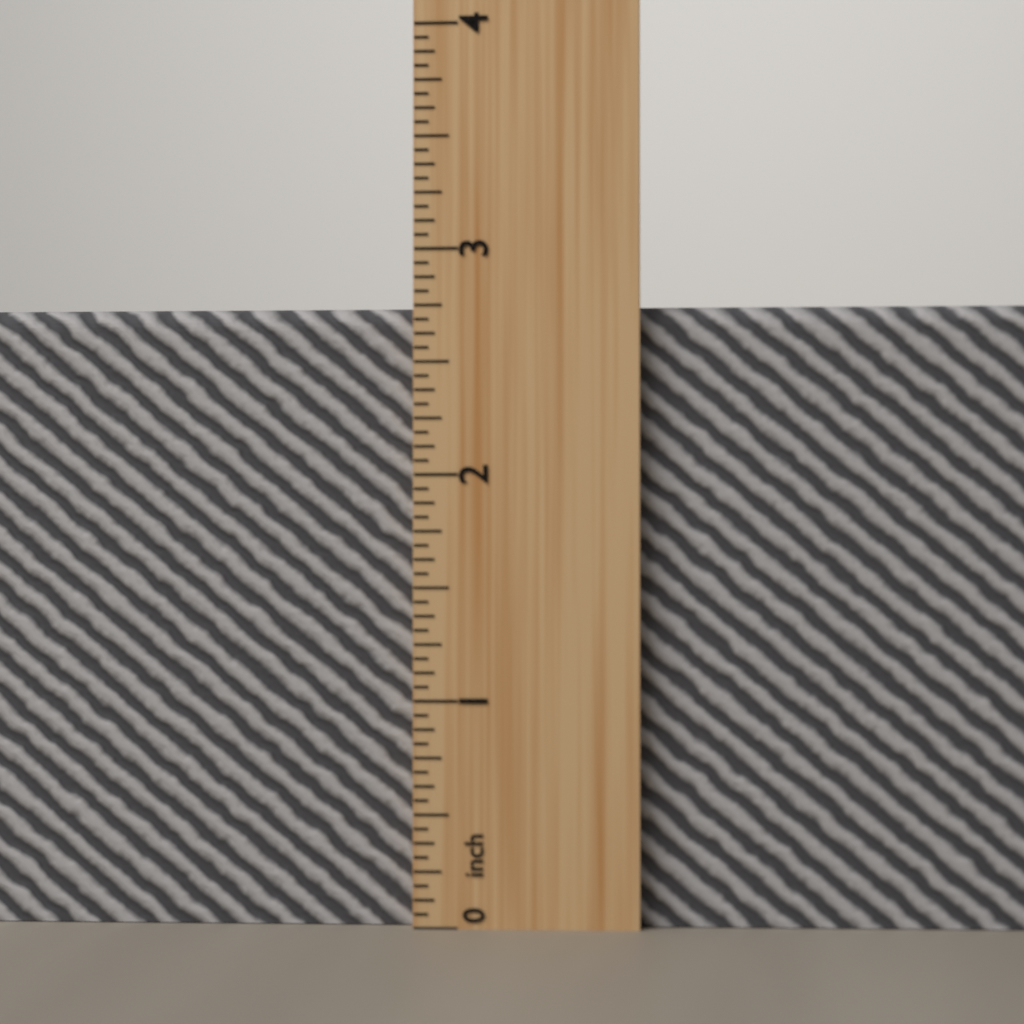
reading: 2.7500 inch
